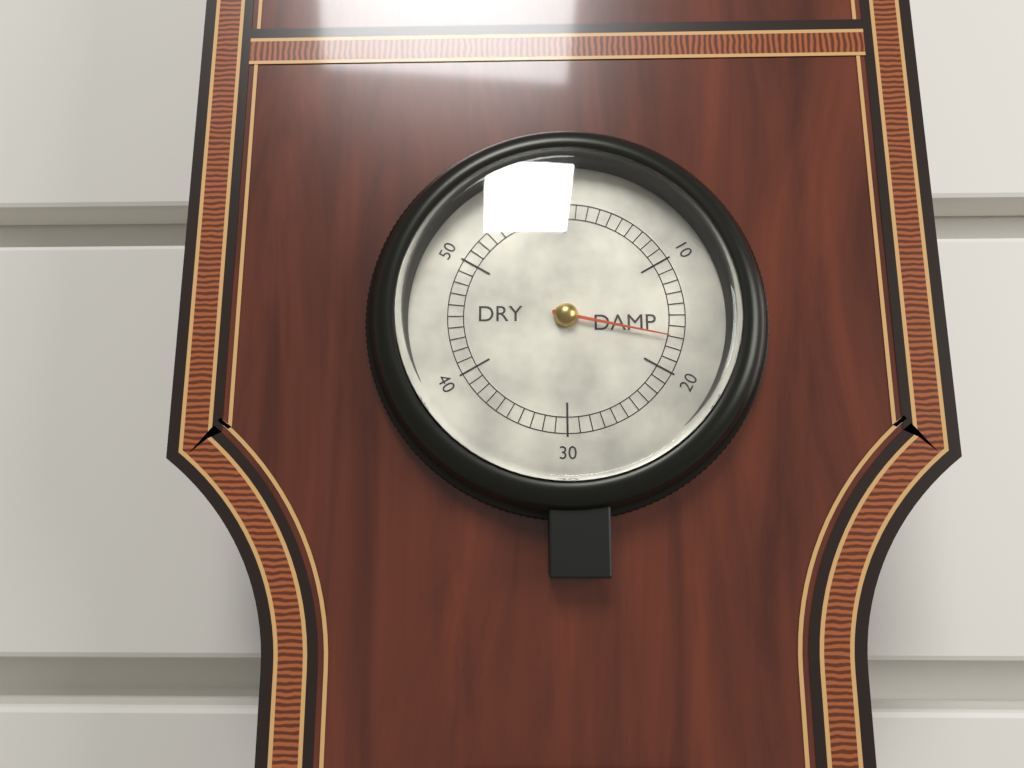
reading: 17 (no unit)
